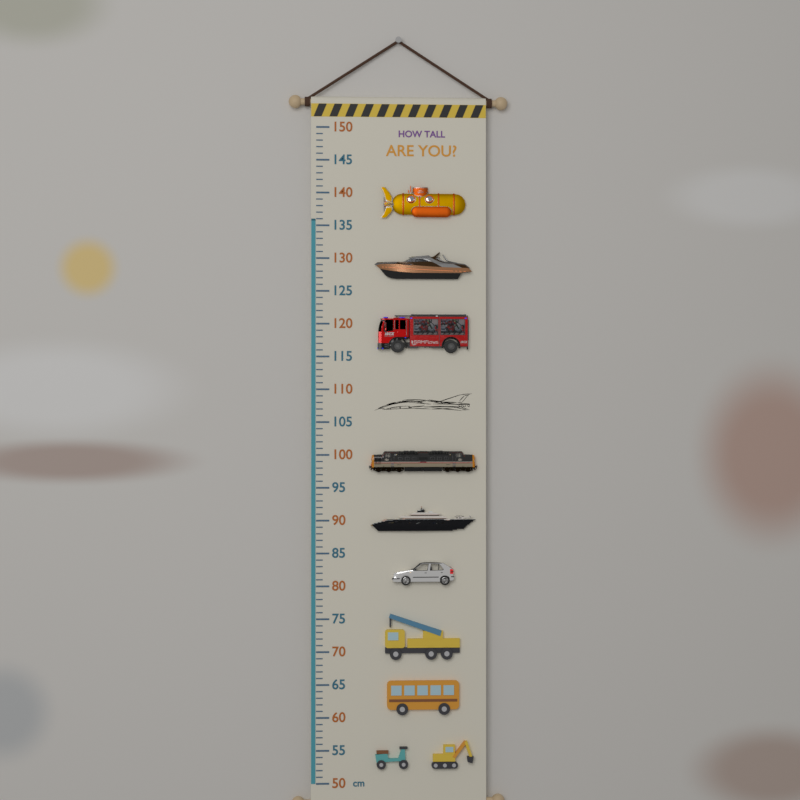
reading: 136 cm
